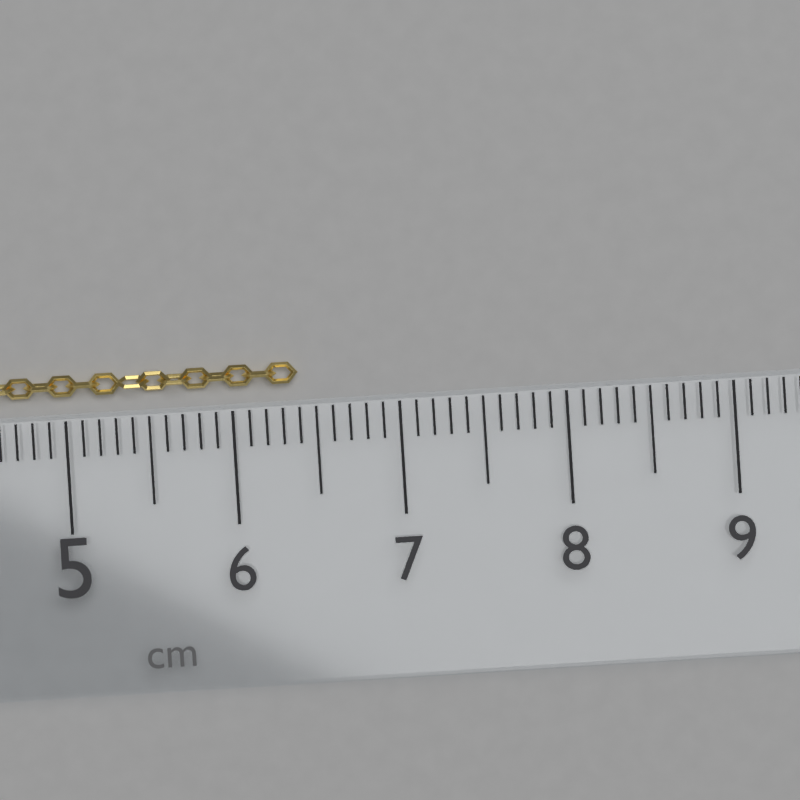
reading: 6.4 cm
